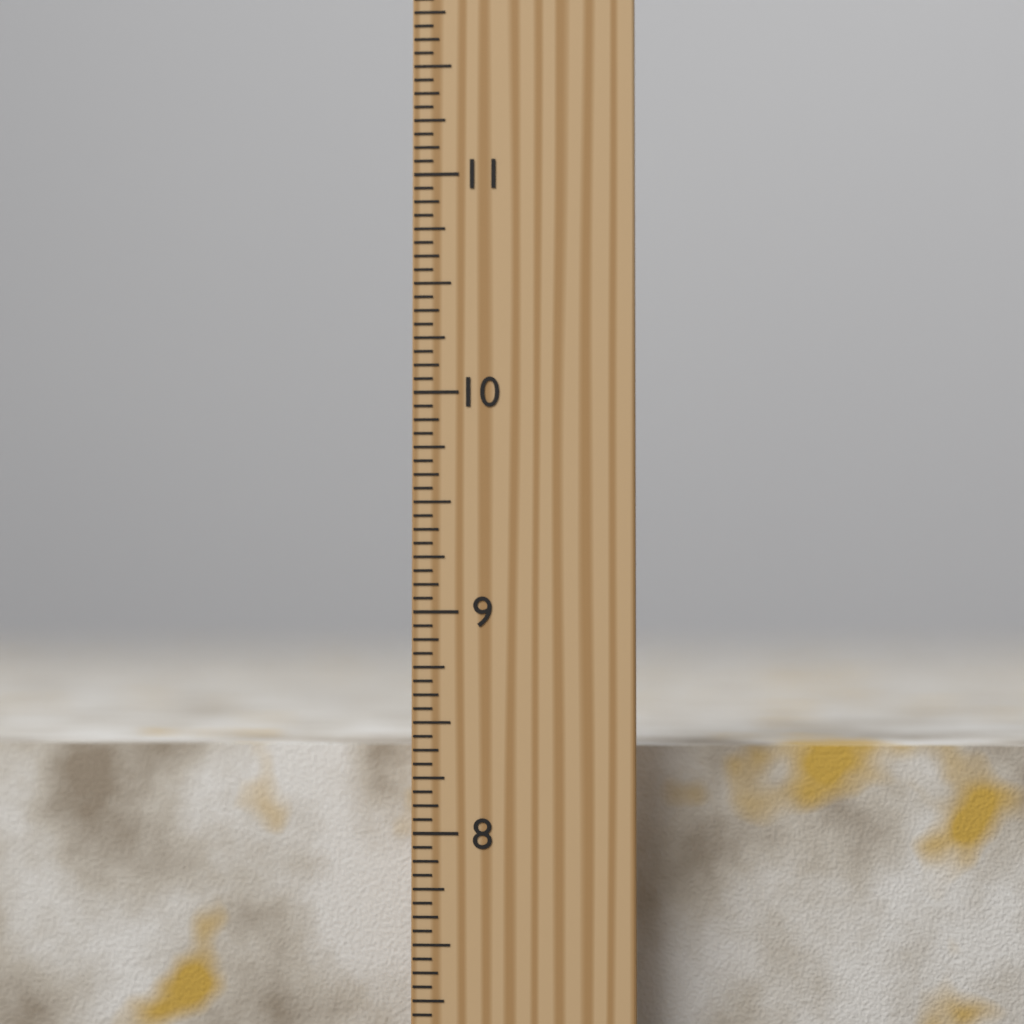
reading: 8.3750 inch
